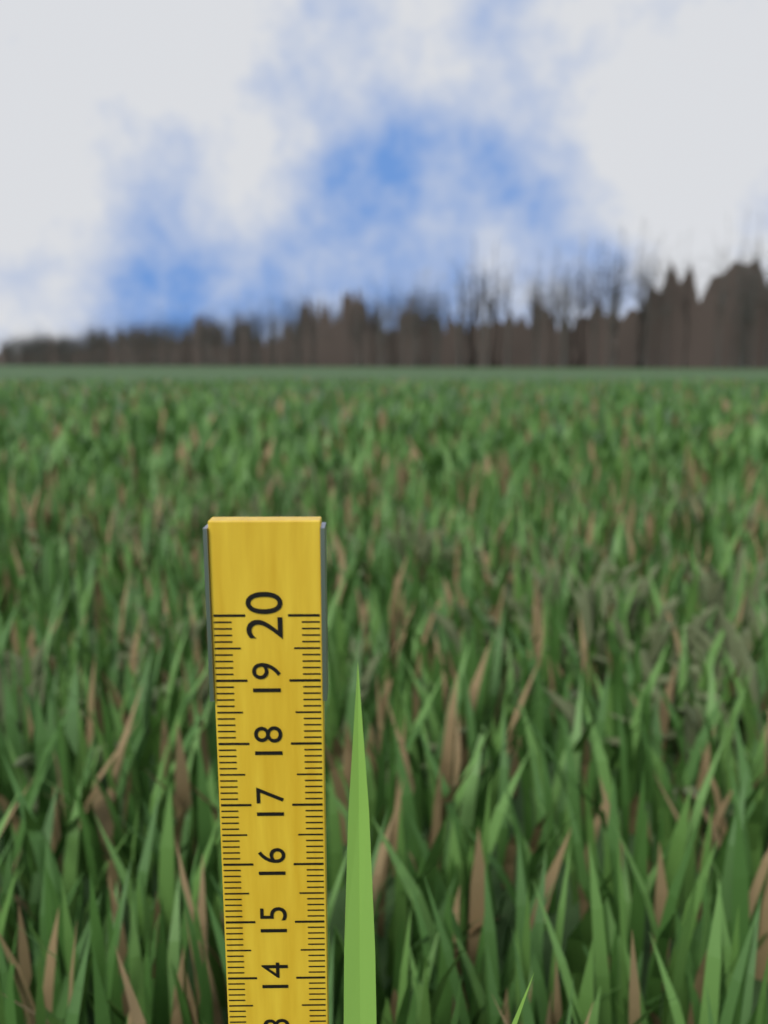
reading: 19.3 (no unit)
